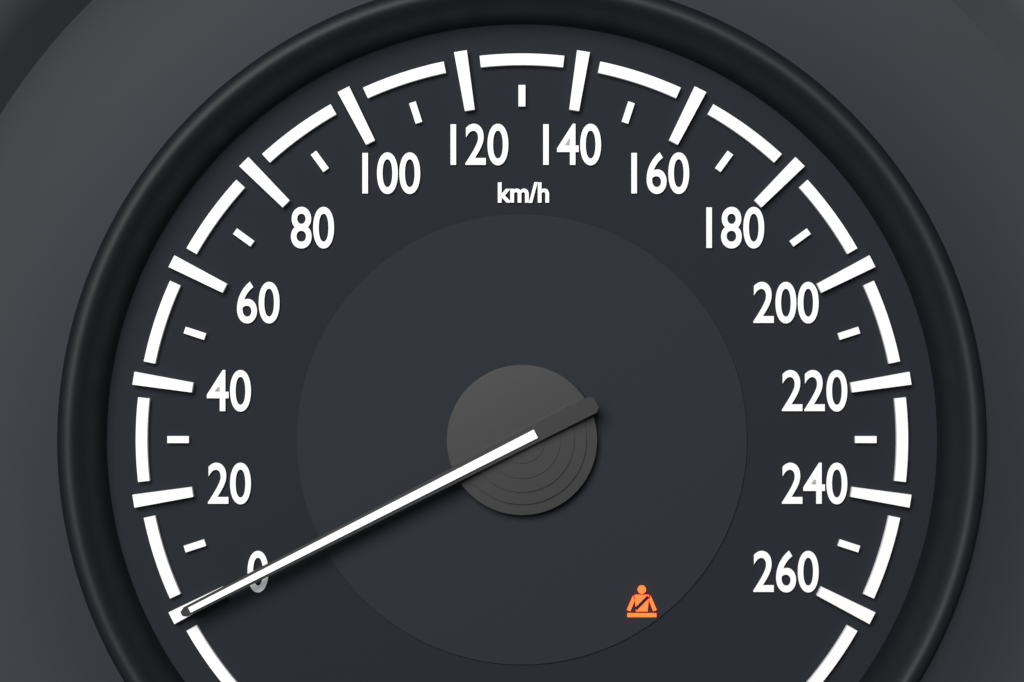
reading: 0 km/h
